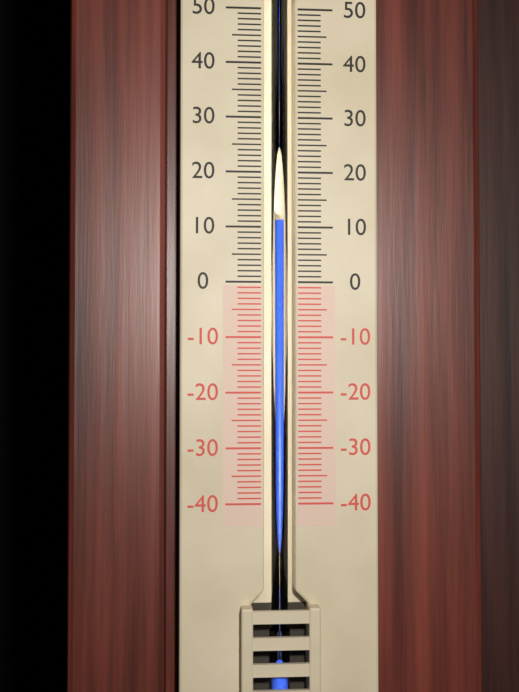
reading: 11 (no unit)
